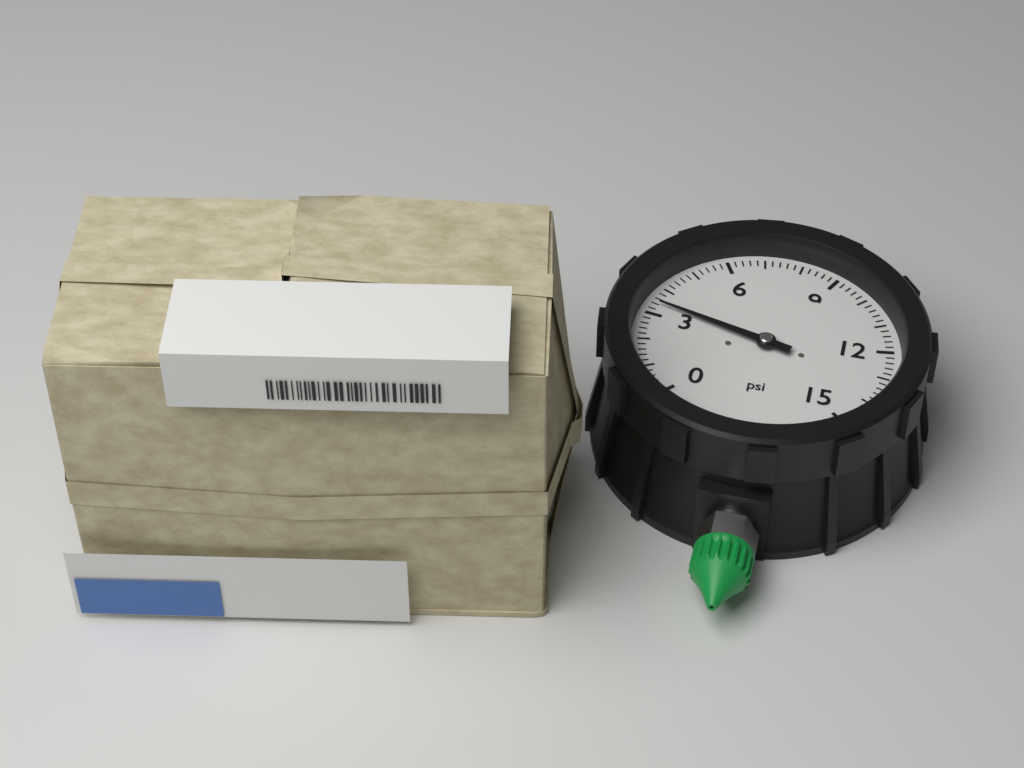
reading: 3.4 psi
